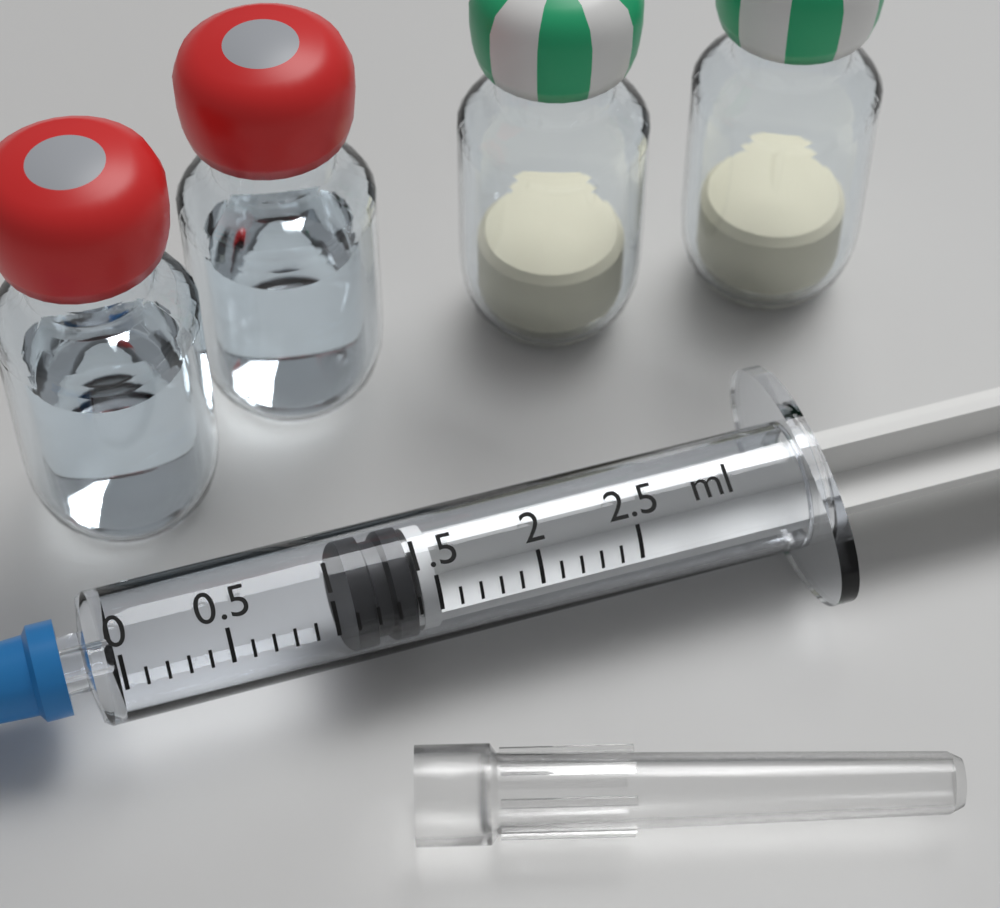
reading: 1.1 ml
